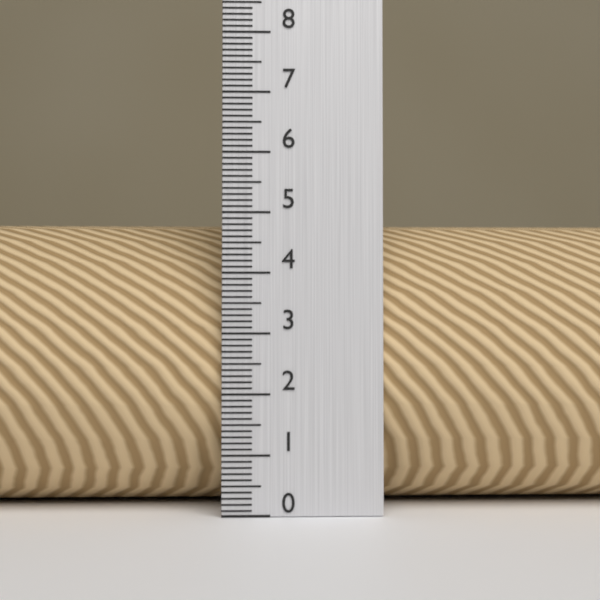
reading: 4.9 (no unit)
